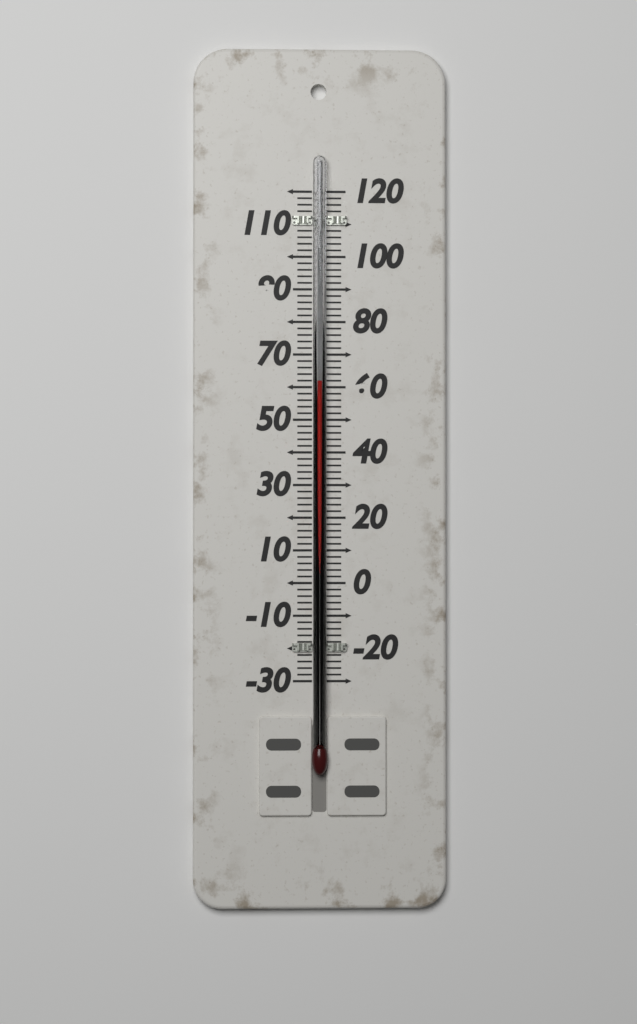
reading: 62 (no unit)
